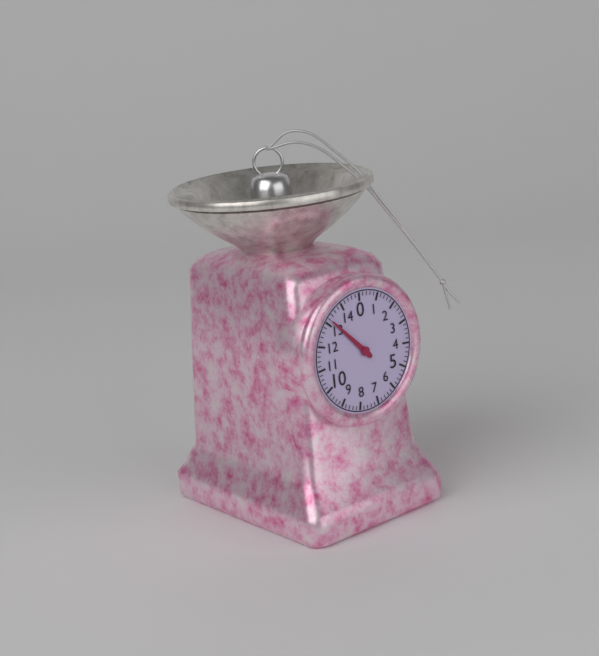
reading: 13.2 (no unit)
